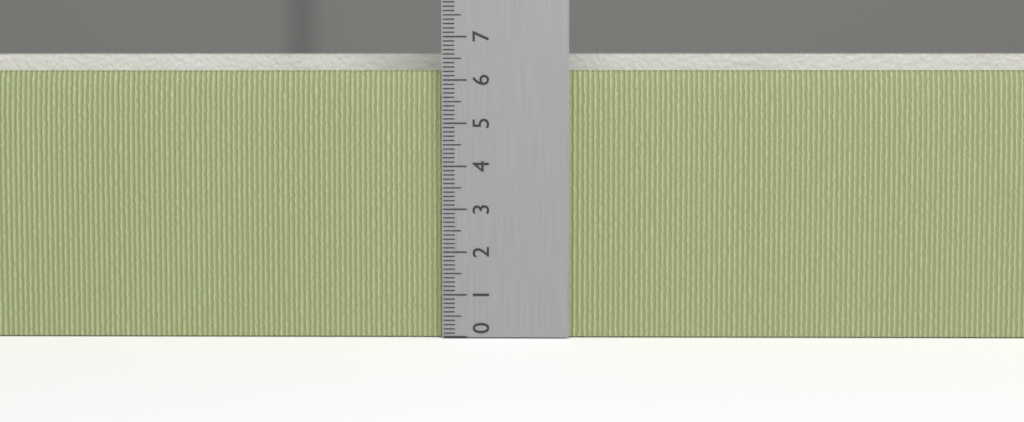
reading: 6.7 (no unit)
